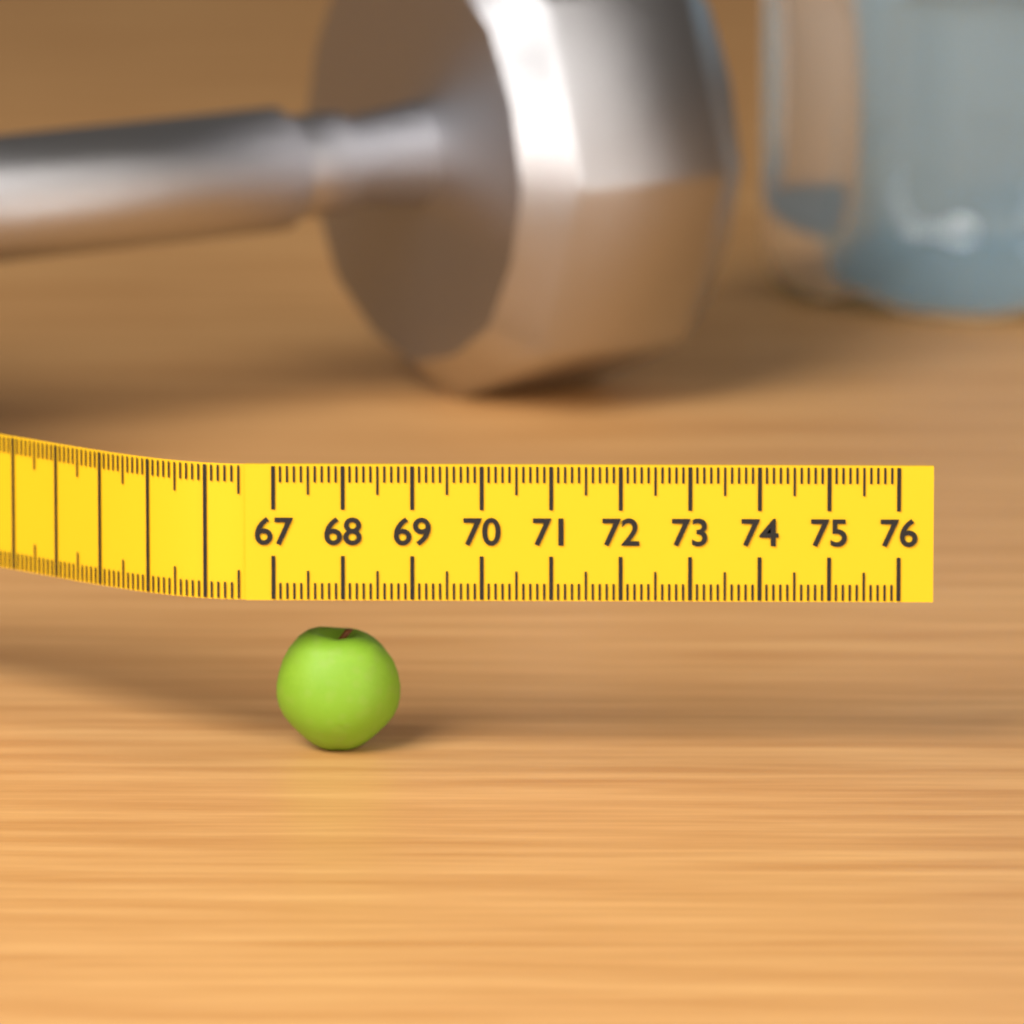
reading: 68.8 (no unit)
